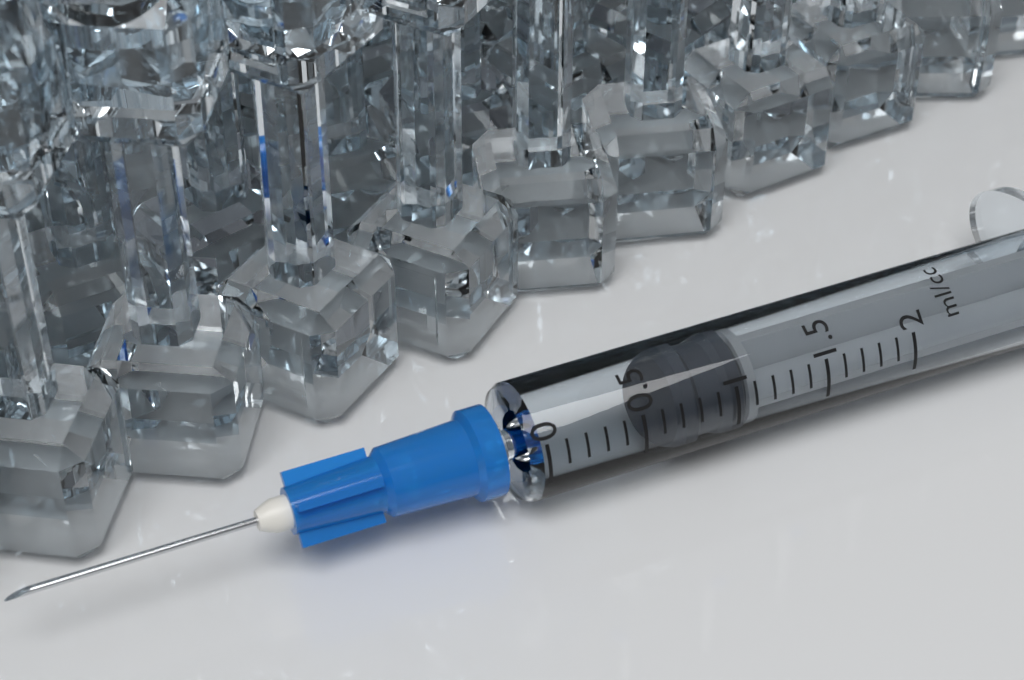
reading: 0.7 ml
